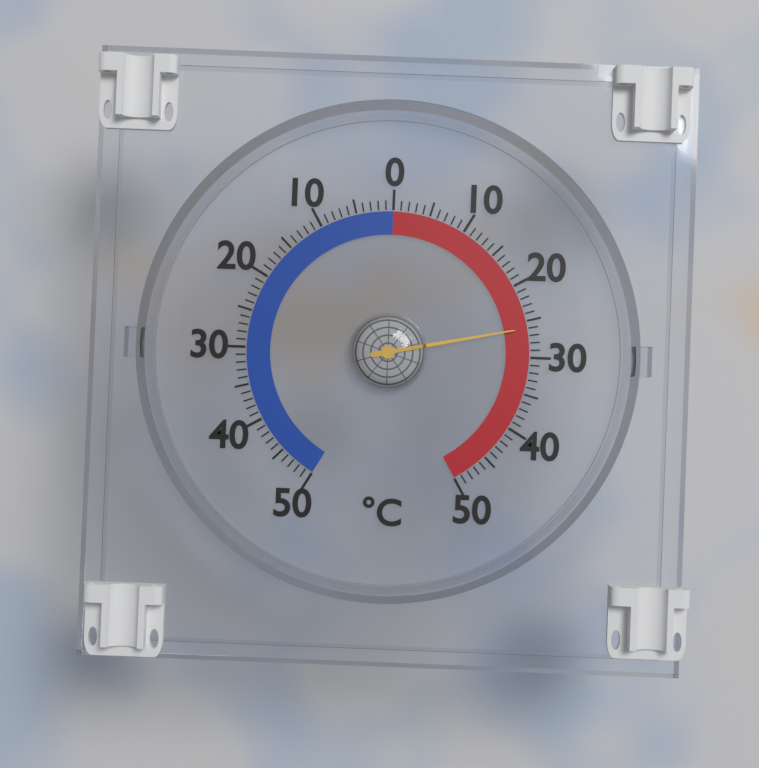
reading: 26 °C
